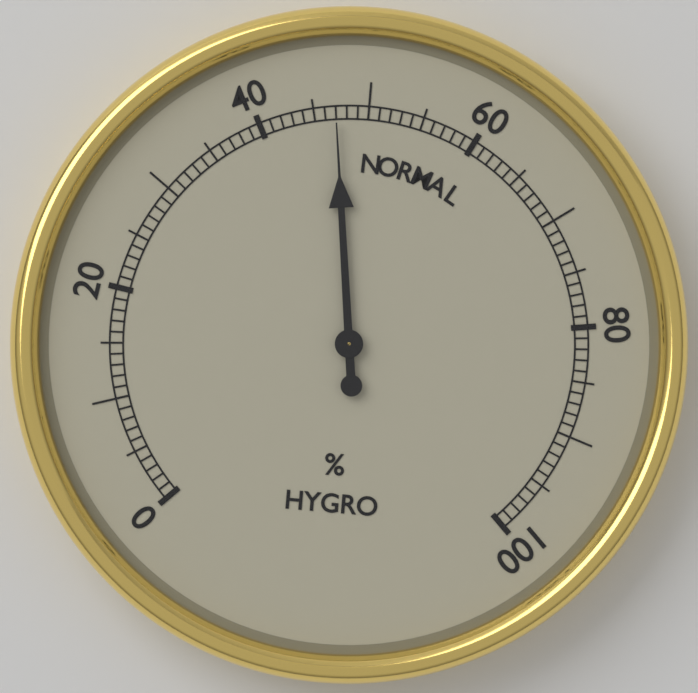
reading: 47 %
